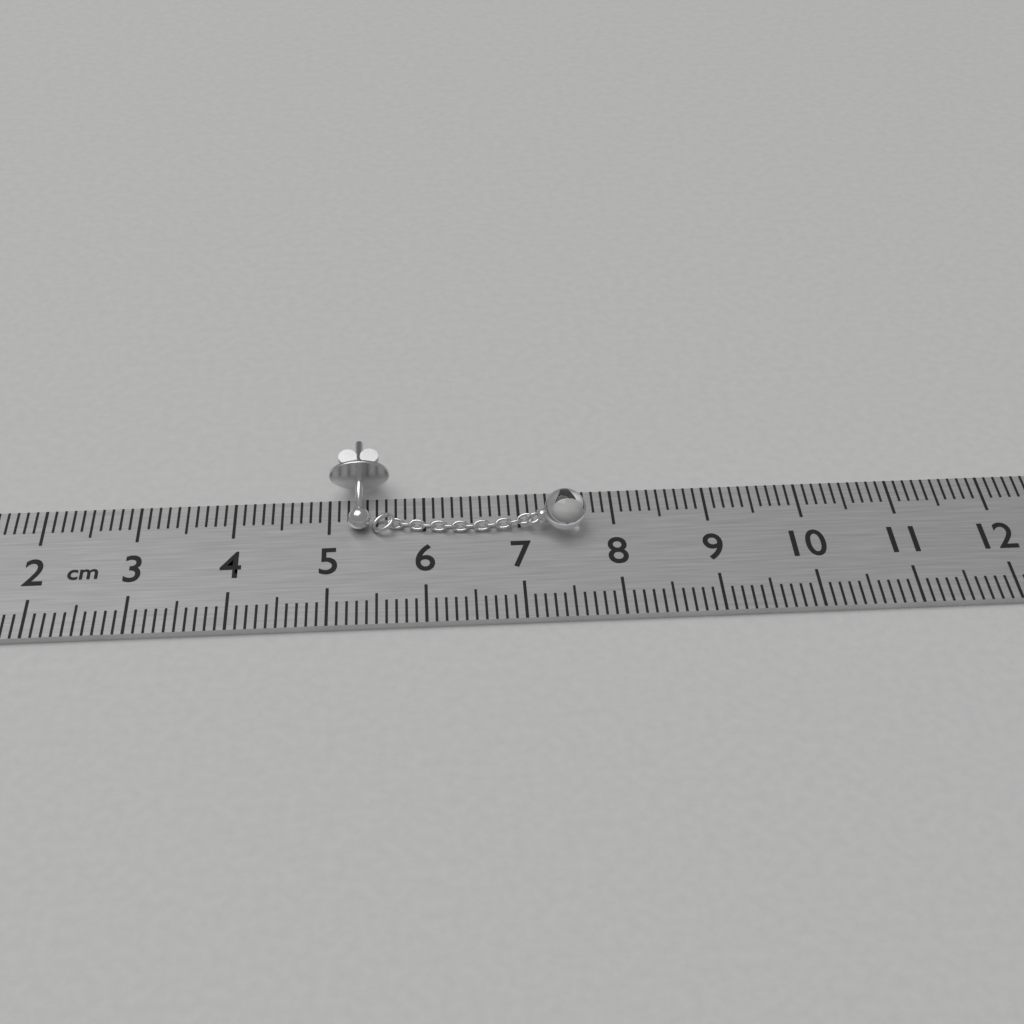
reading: 7.7 cm
